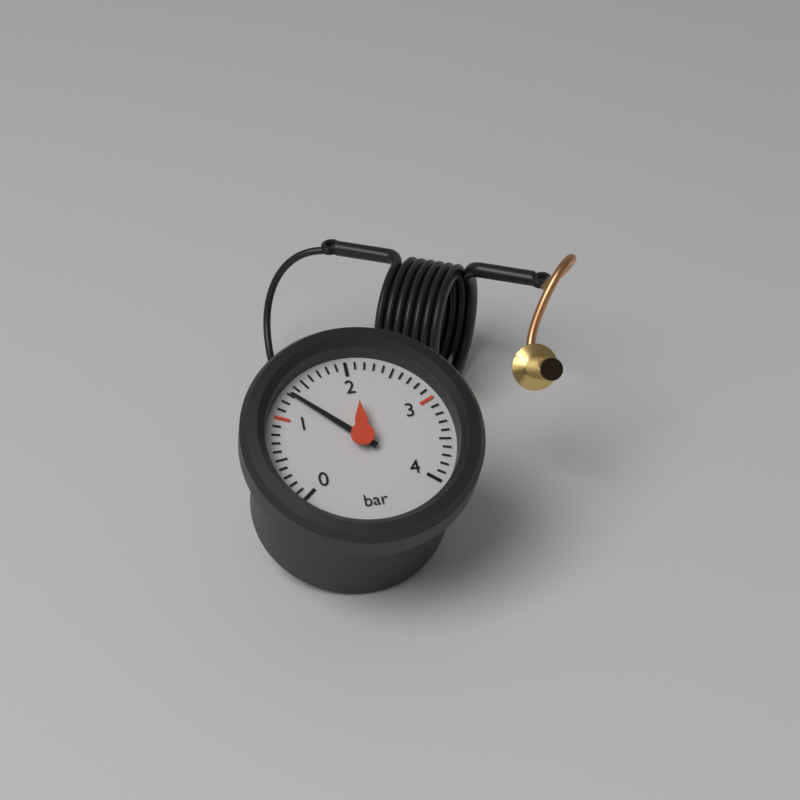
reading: 1.3 bar
